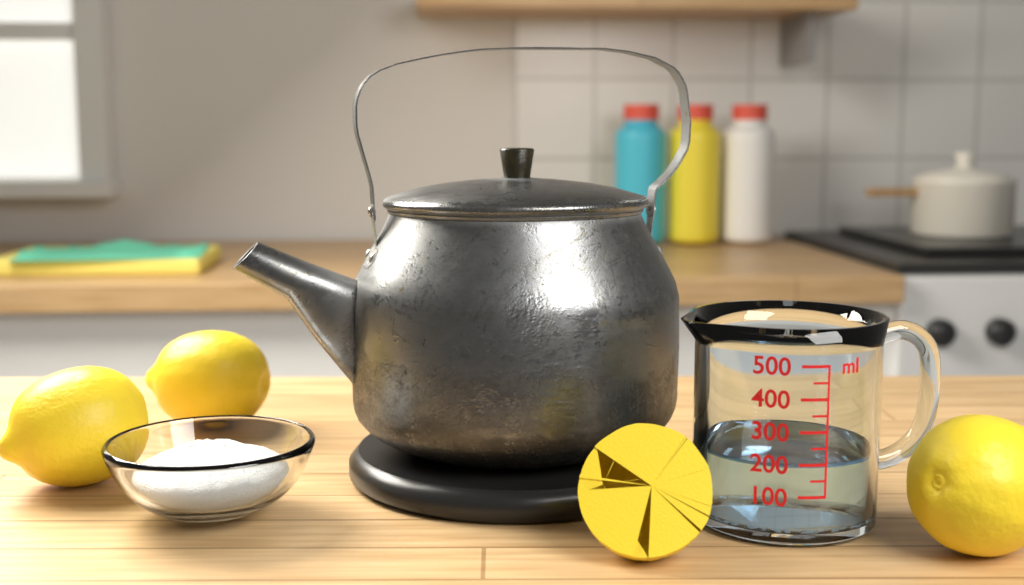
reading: 200 ml
